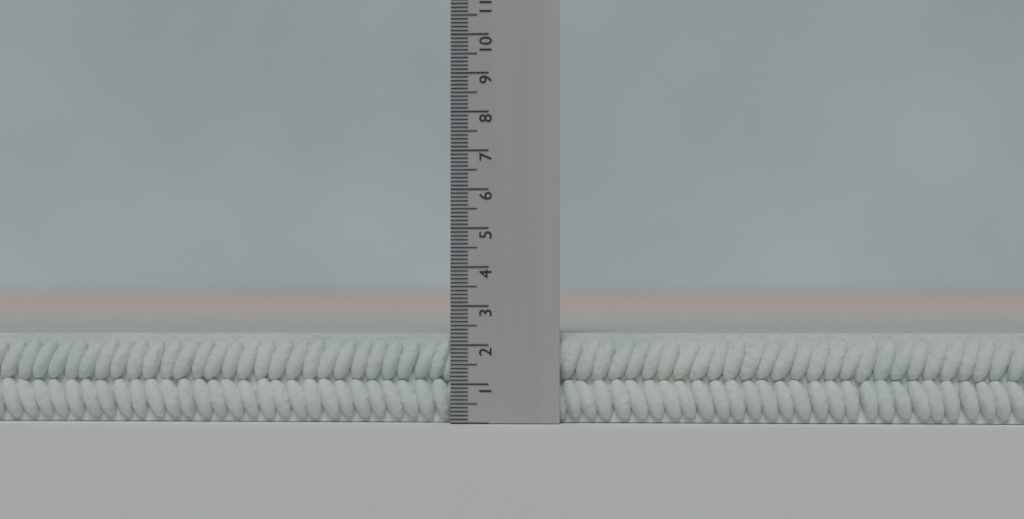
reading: 2.3 (no unit)
